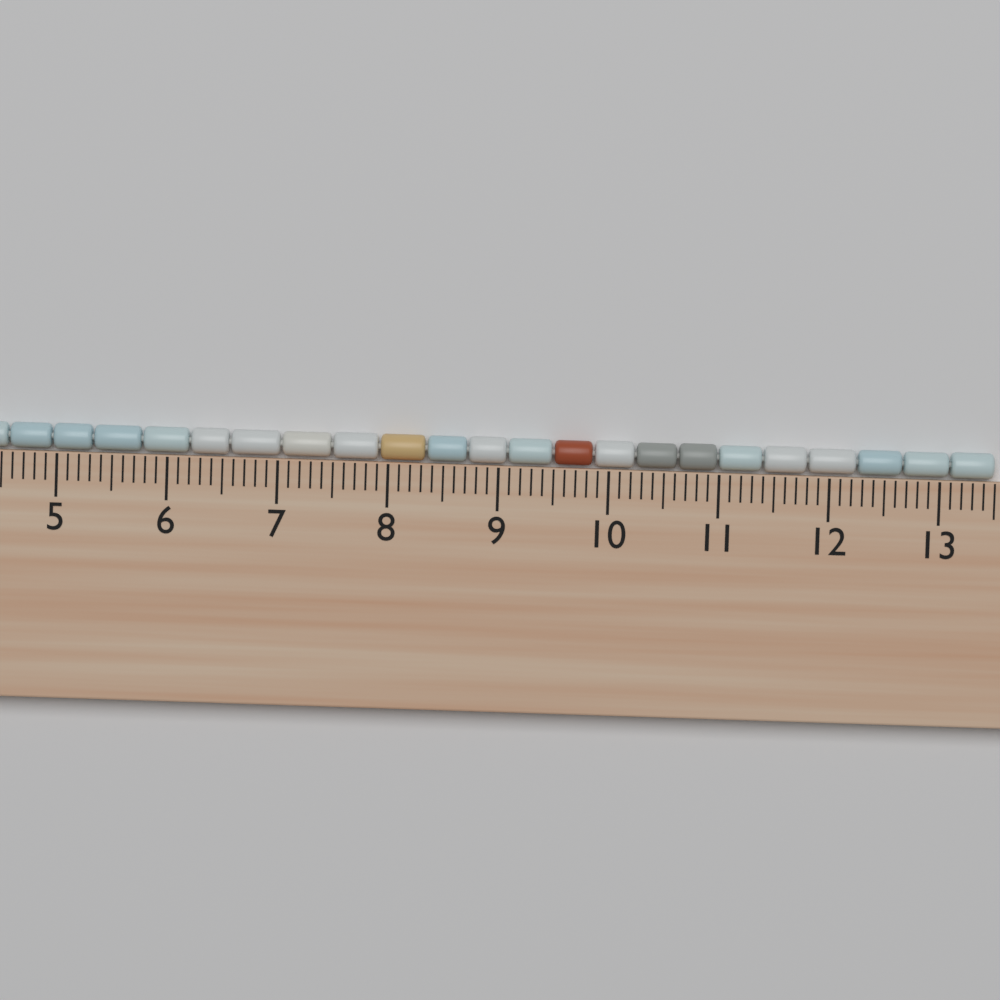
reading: 13.5 cm
